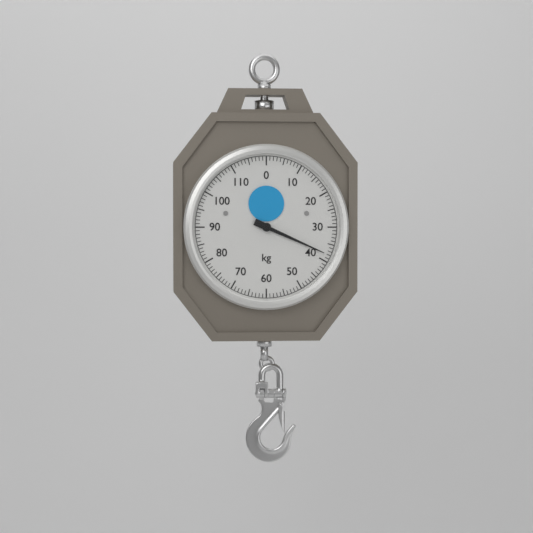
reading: 38 kg
